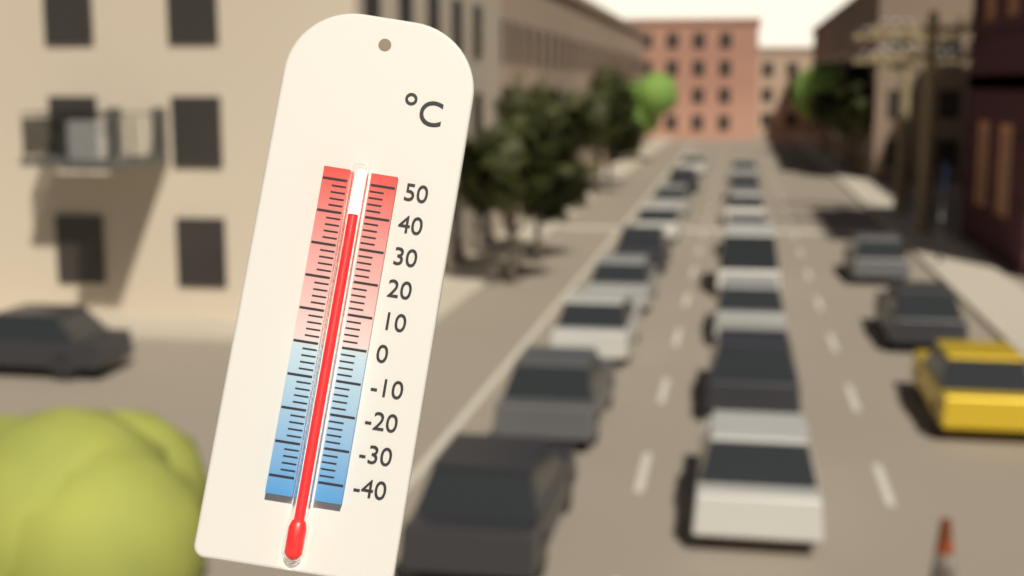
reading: 40 °C
